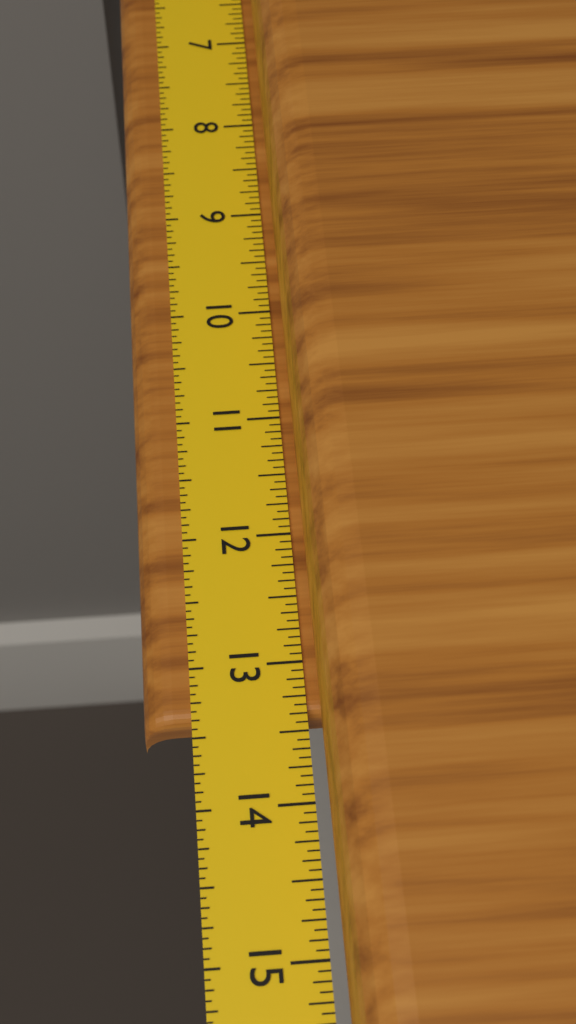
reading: 13.3750 in
